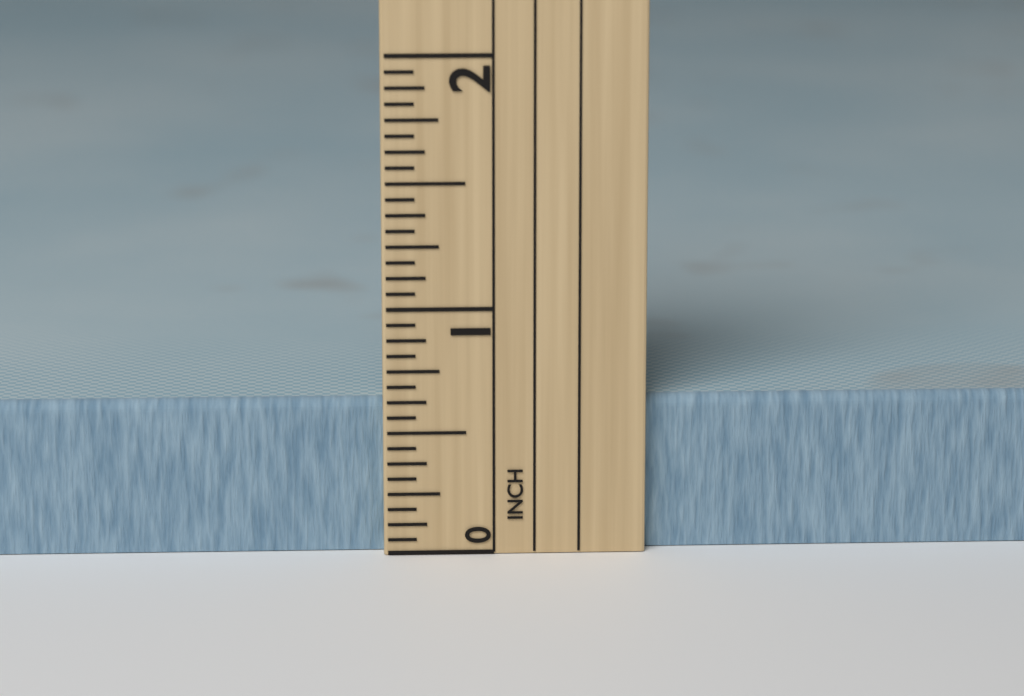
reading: 0.6250 in
